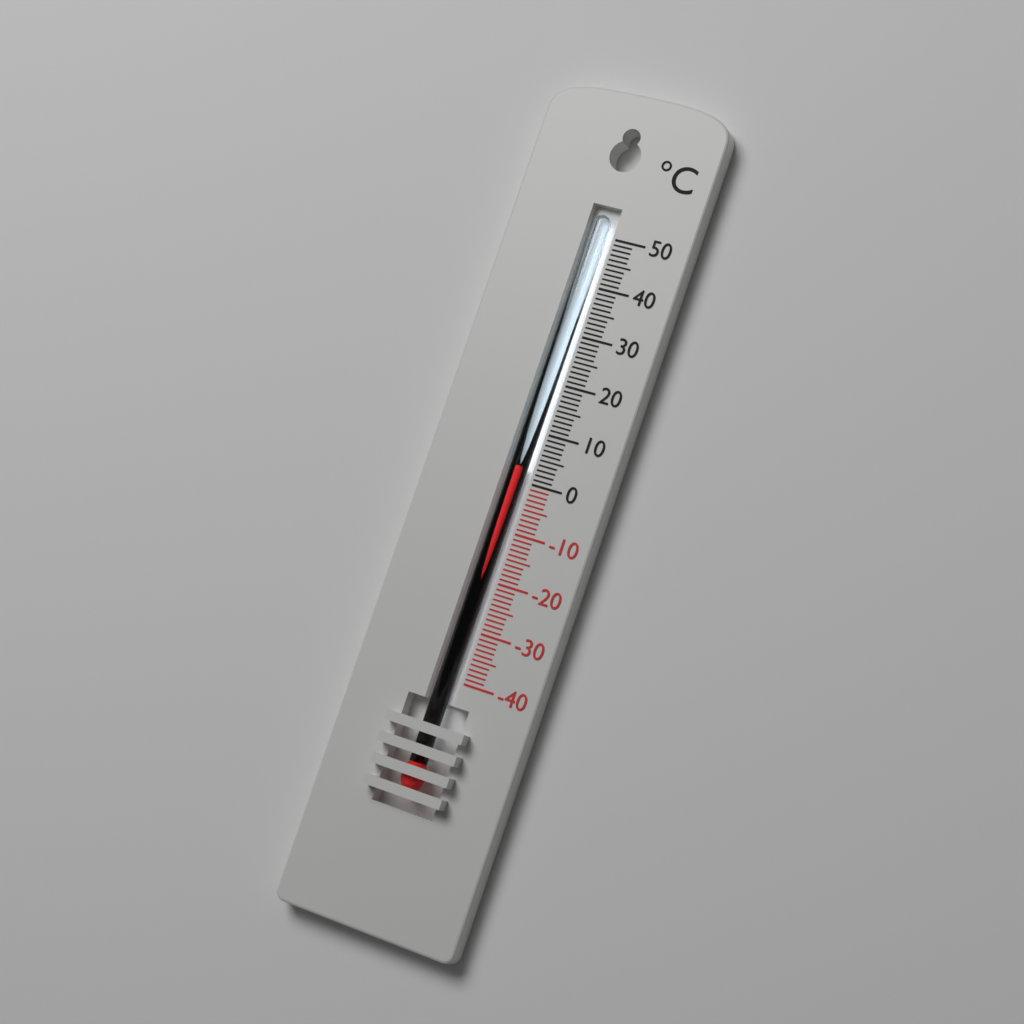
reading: 3 °C
